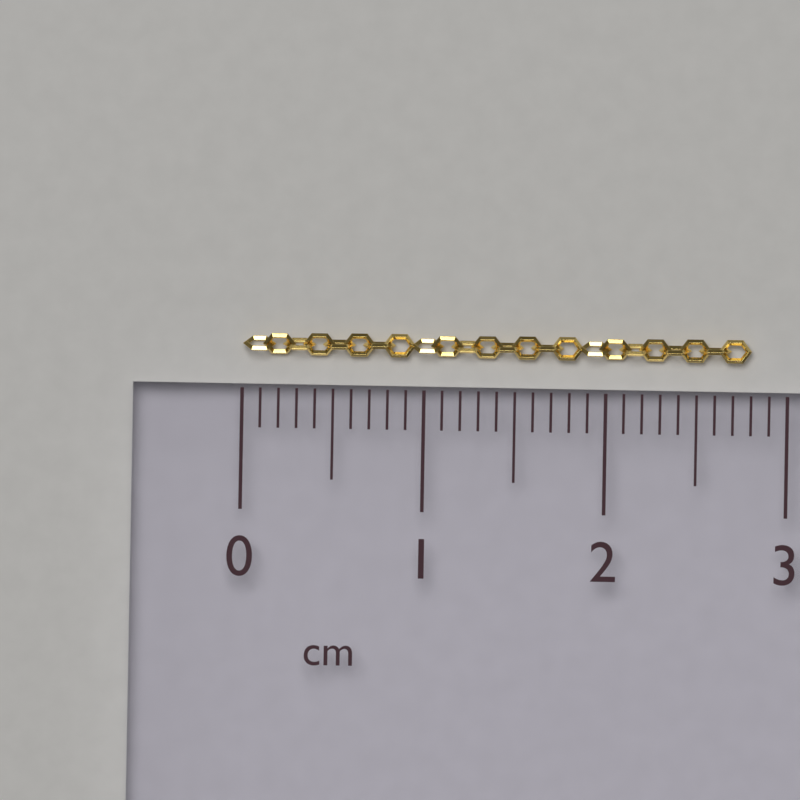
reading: 2.8 cm
